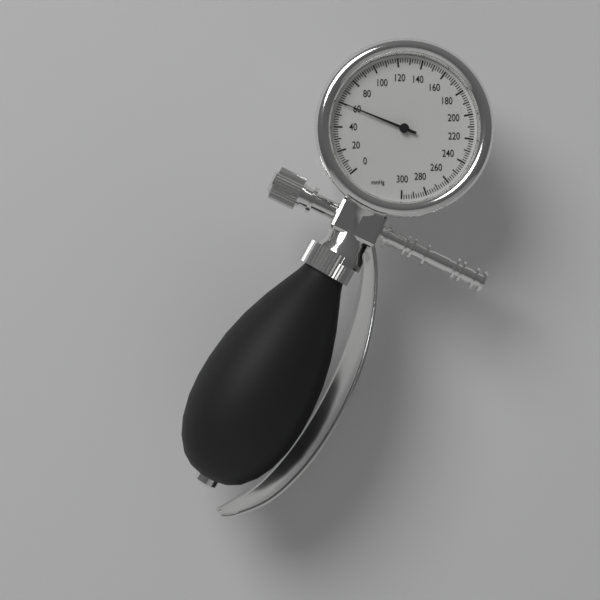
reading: 60 mmHg
